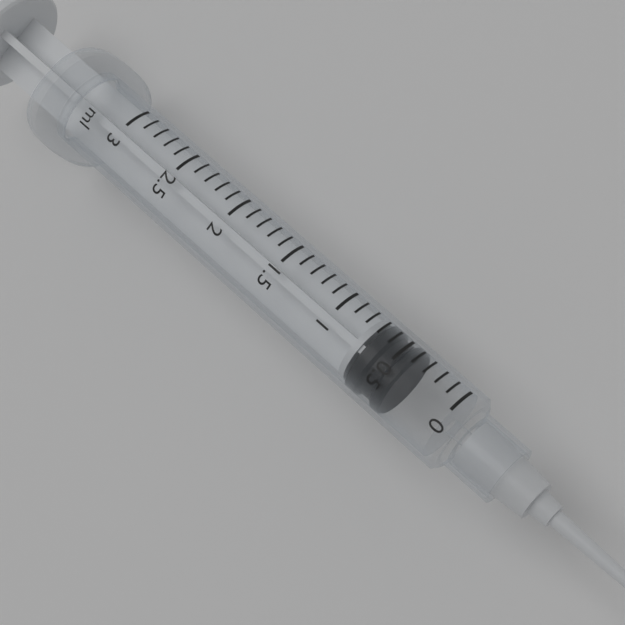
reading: 0.4 ml
